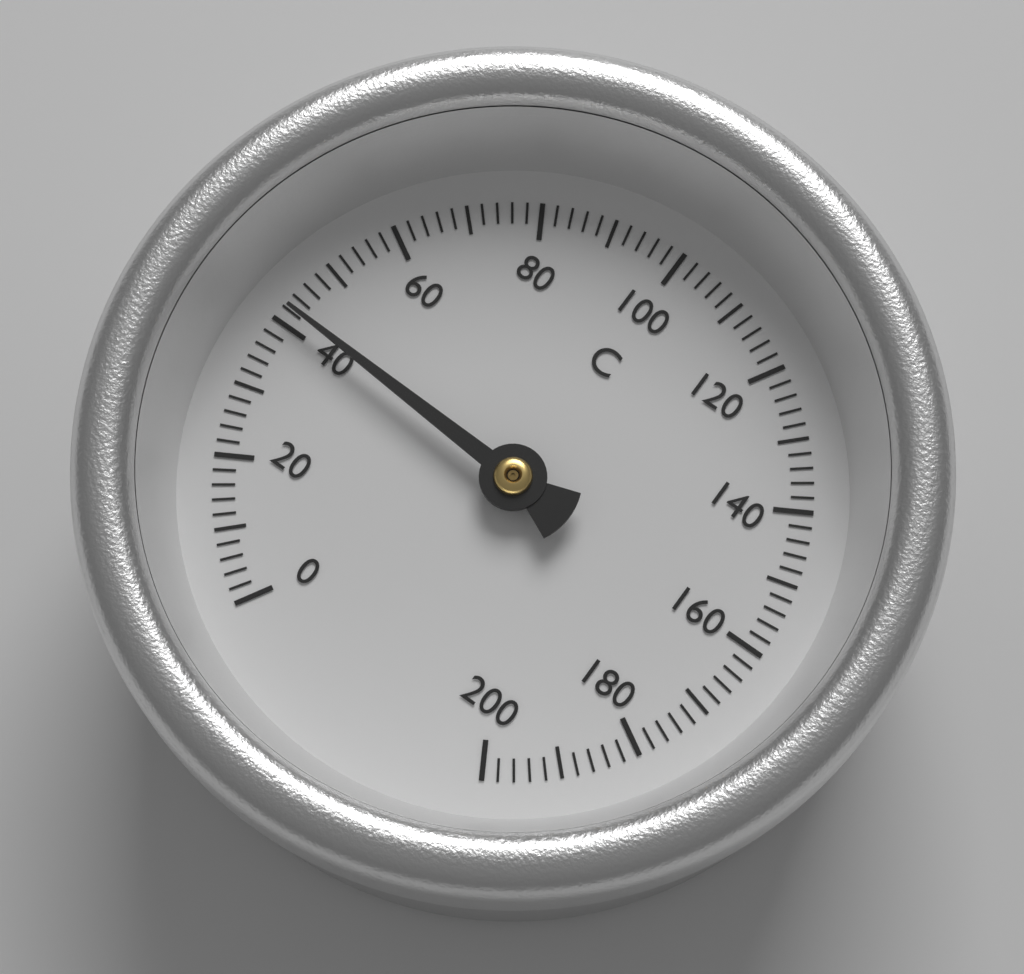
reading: 42 °C
